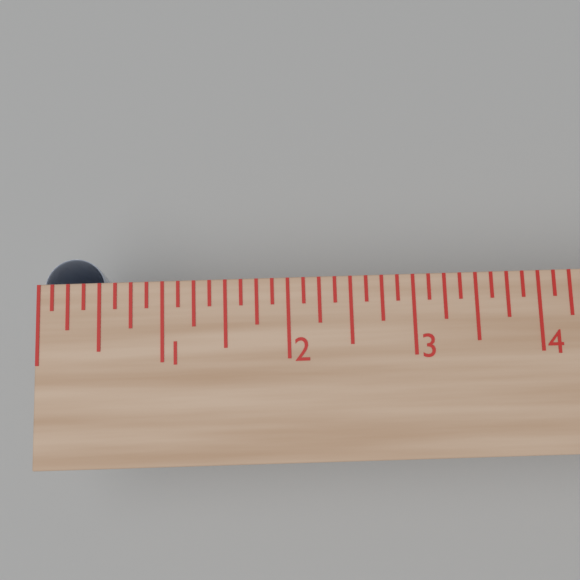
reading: 0.500 in
